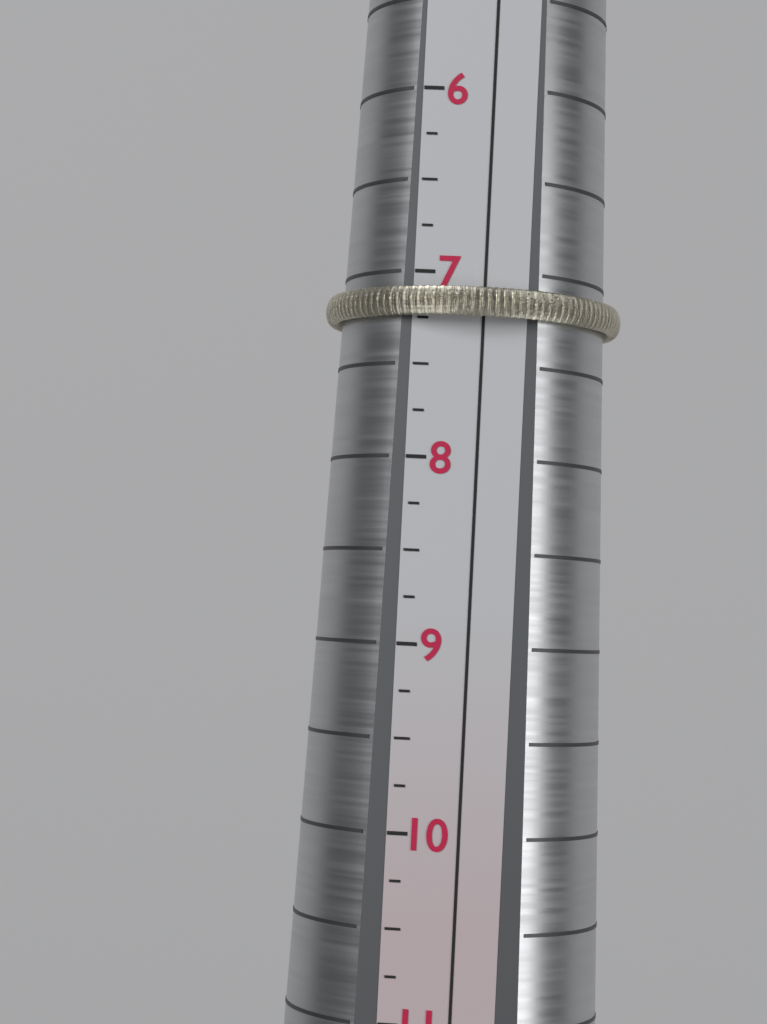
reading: 7.25 (no unit)
